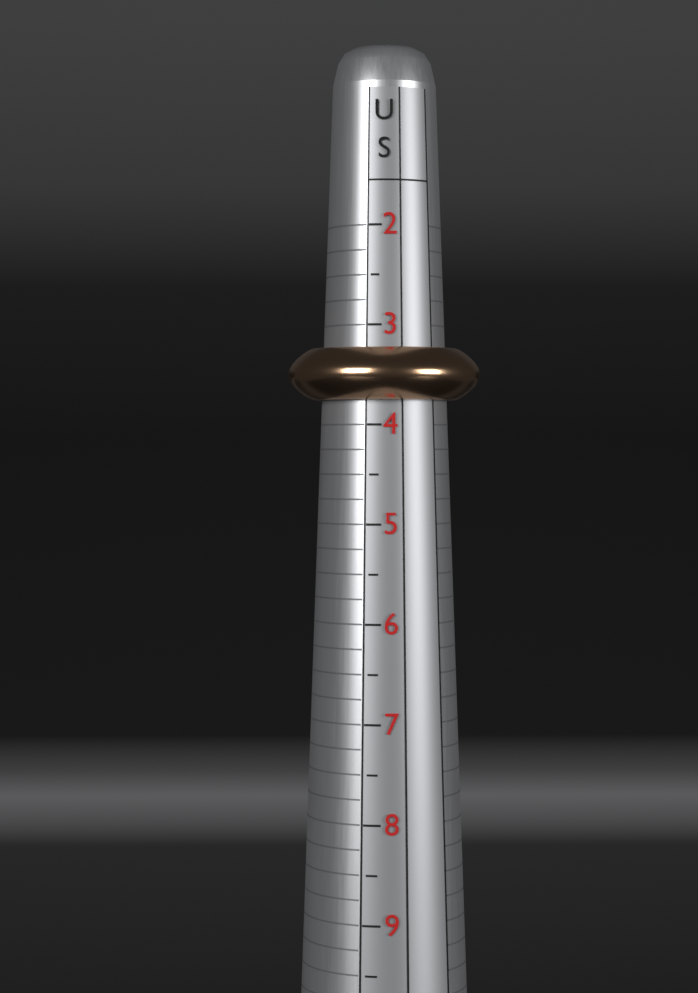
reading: 3.75 US
